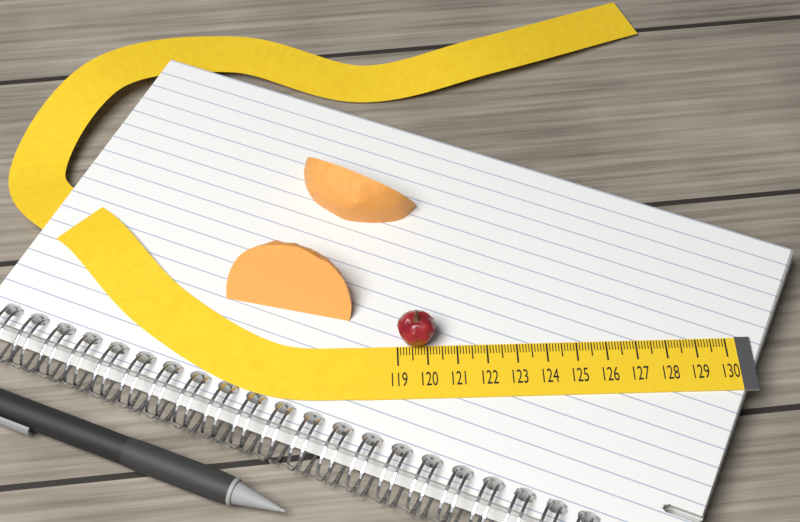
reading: 120.3 (no unit)
